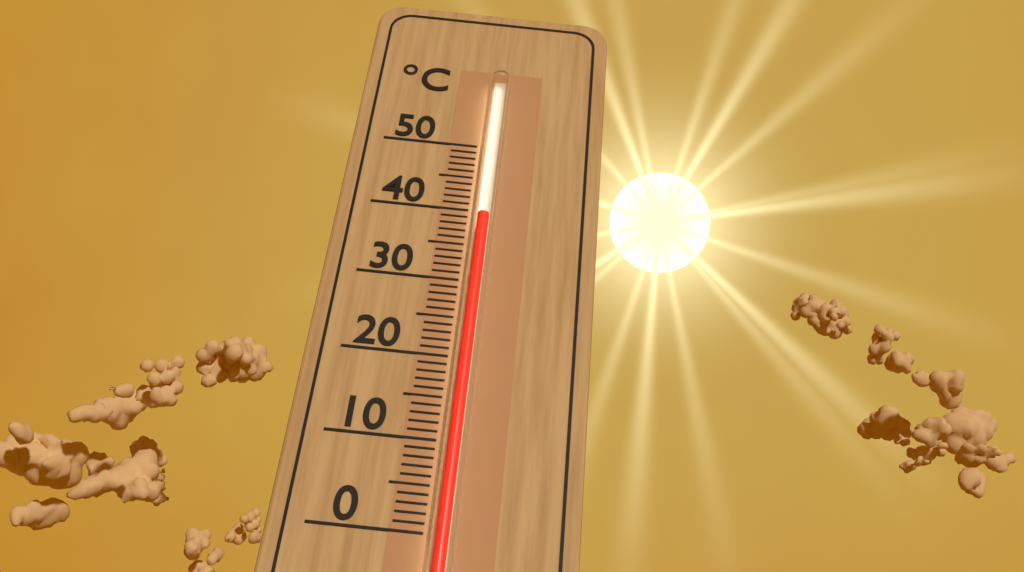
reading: 38 °C
